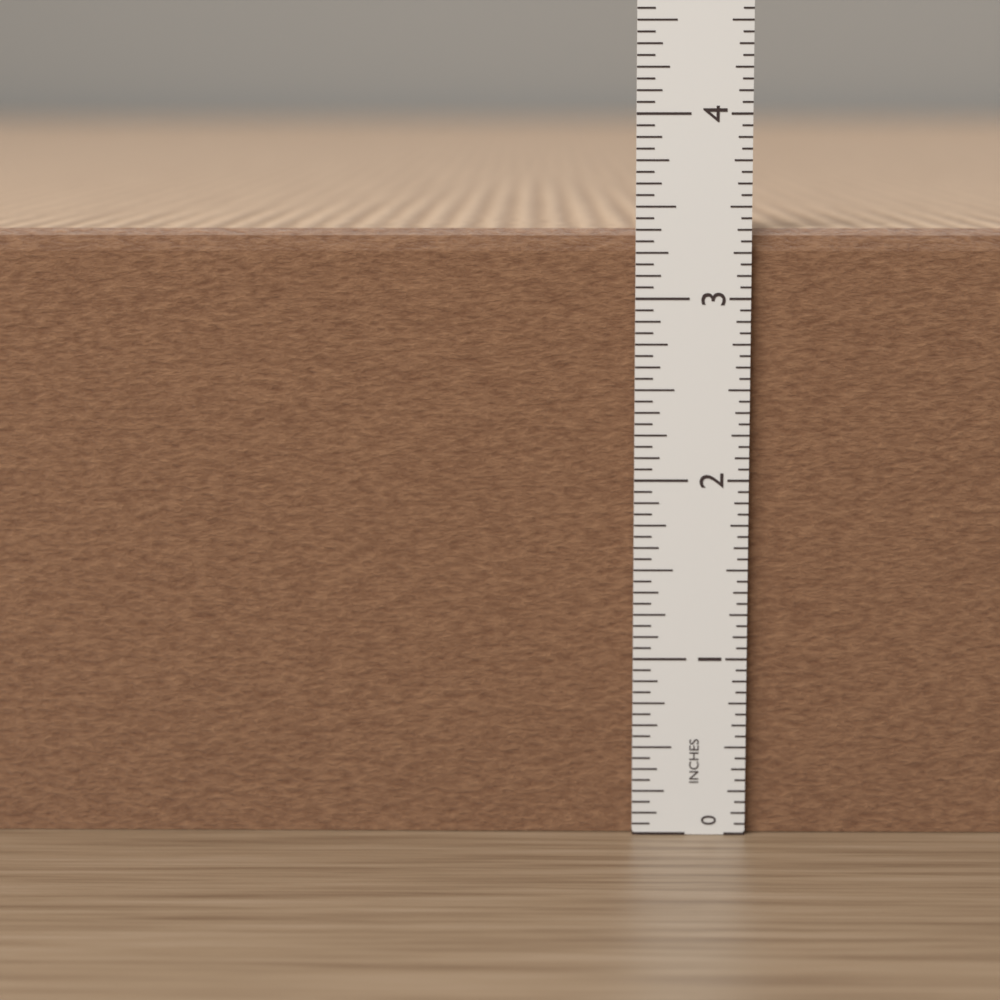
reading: 3.3750 in
